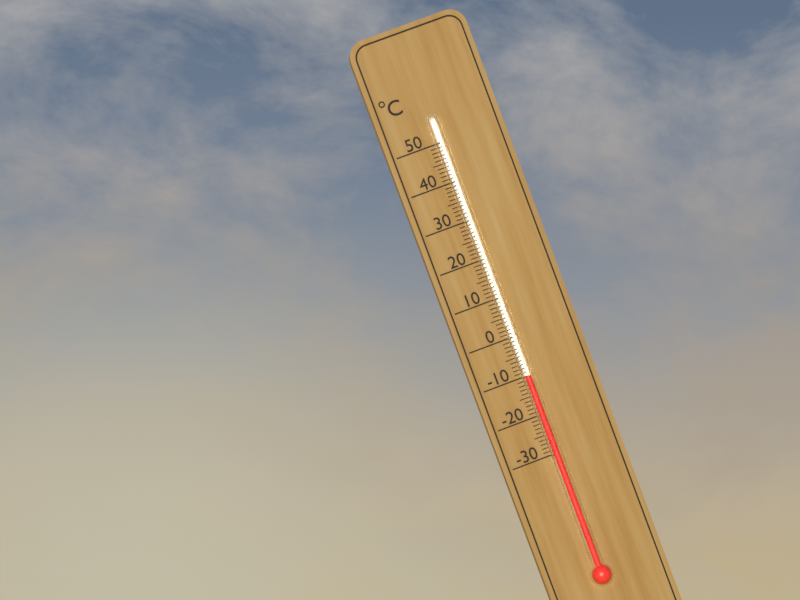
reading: -10 °C
